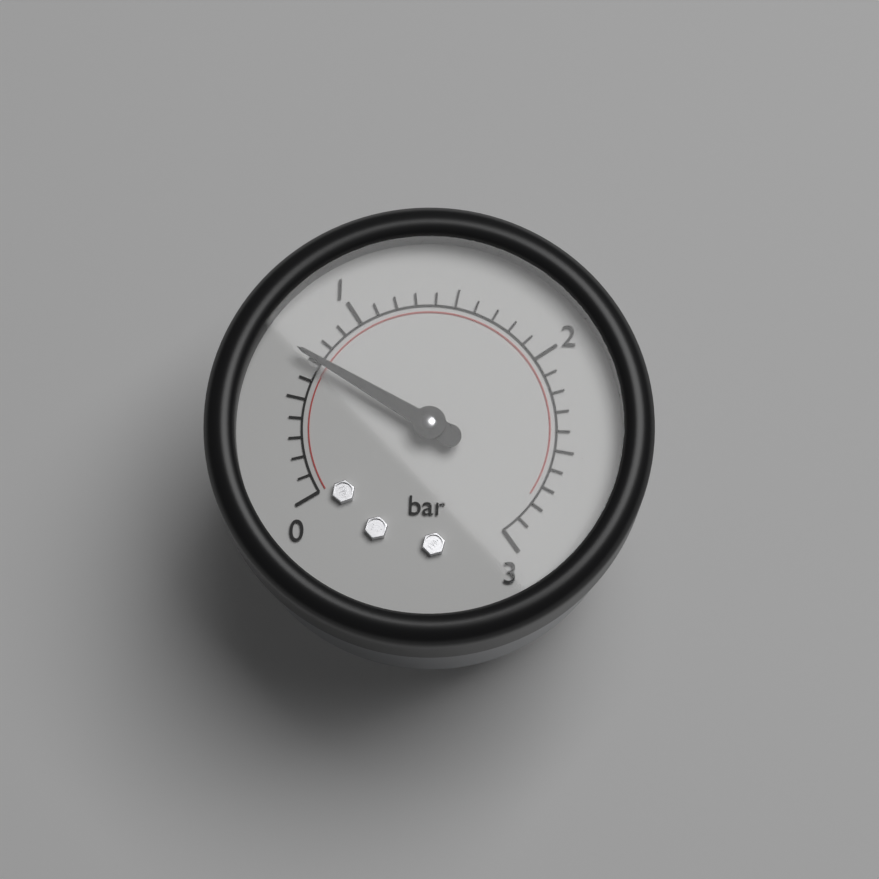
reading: 0.7 bar
